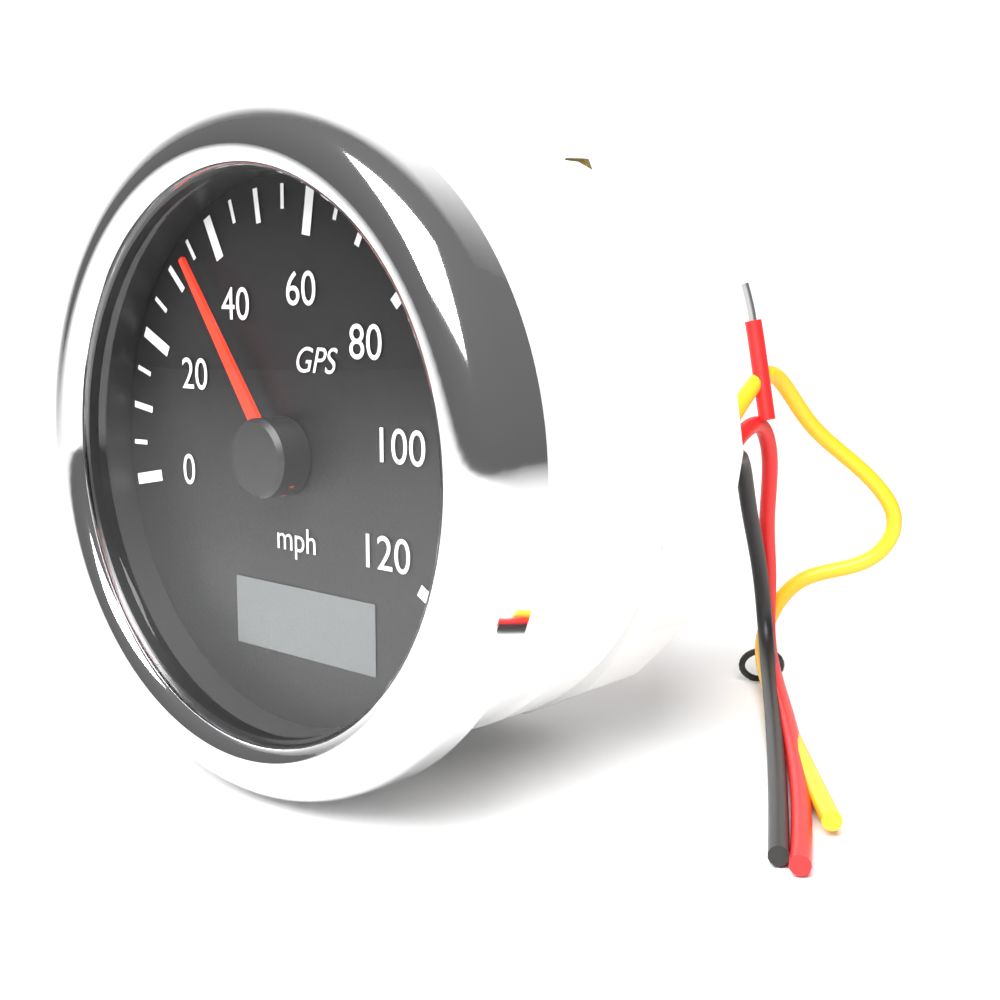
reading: 35 mph
